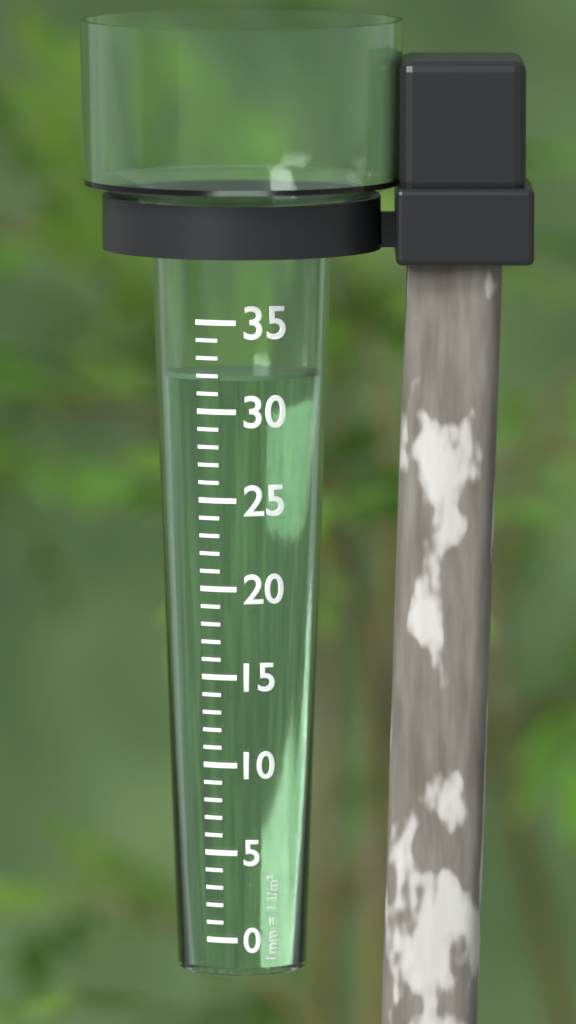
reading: 32 mm
